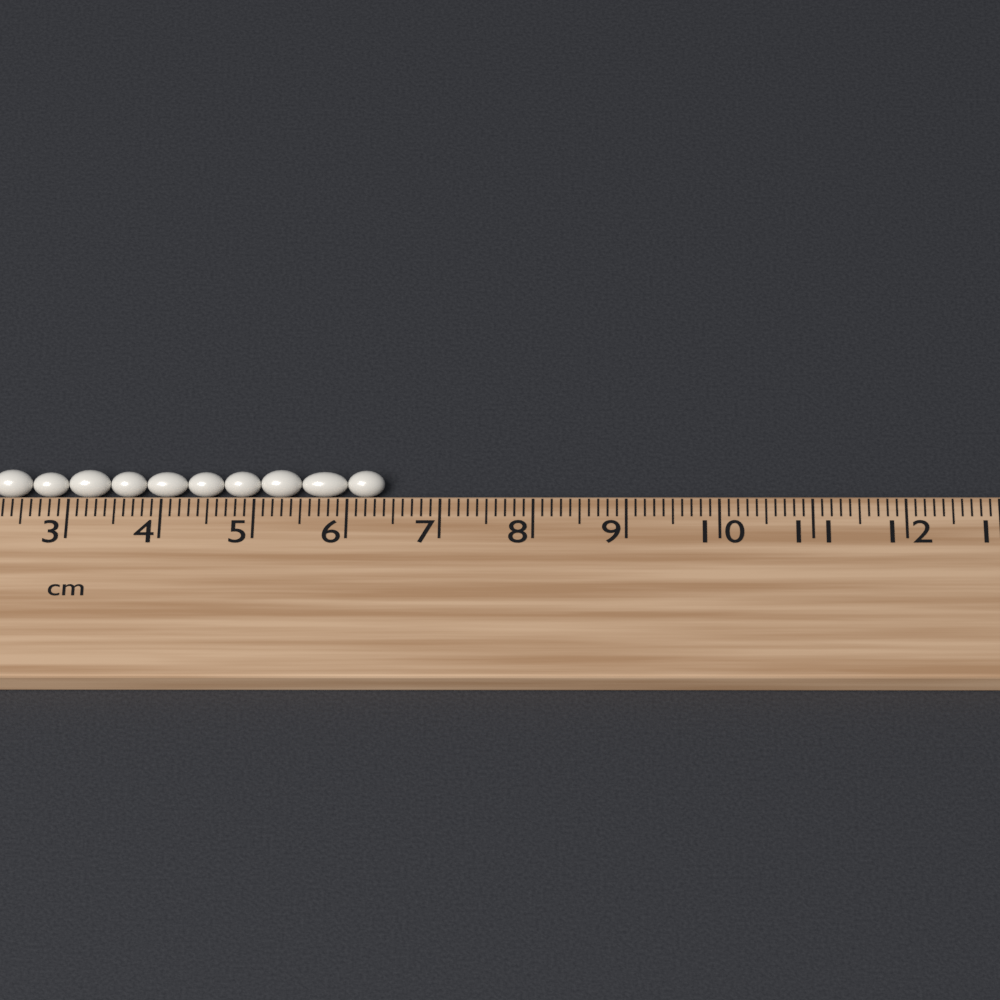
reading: 6.4 cm
